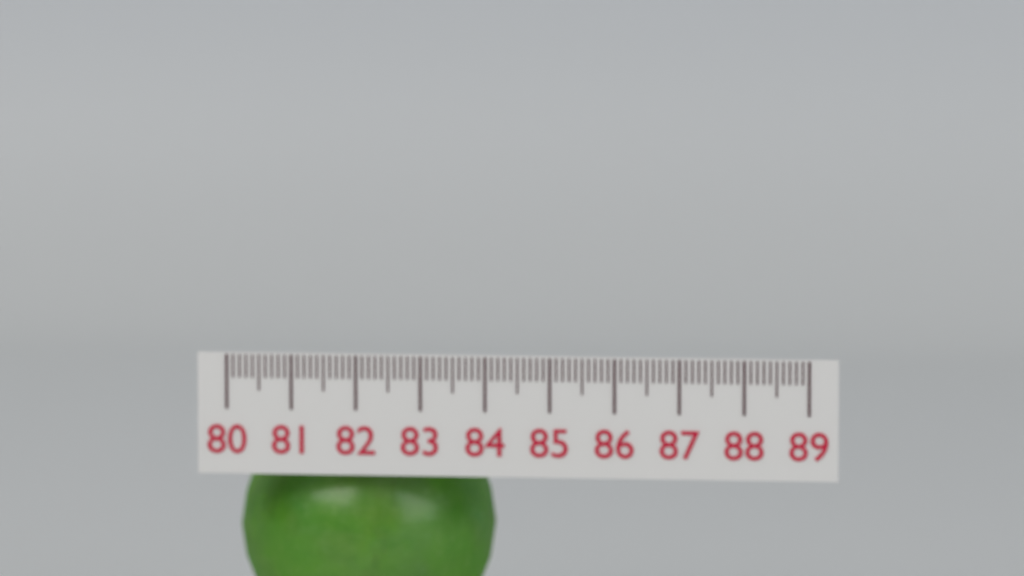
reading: 84.0 (no unit)
